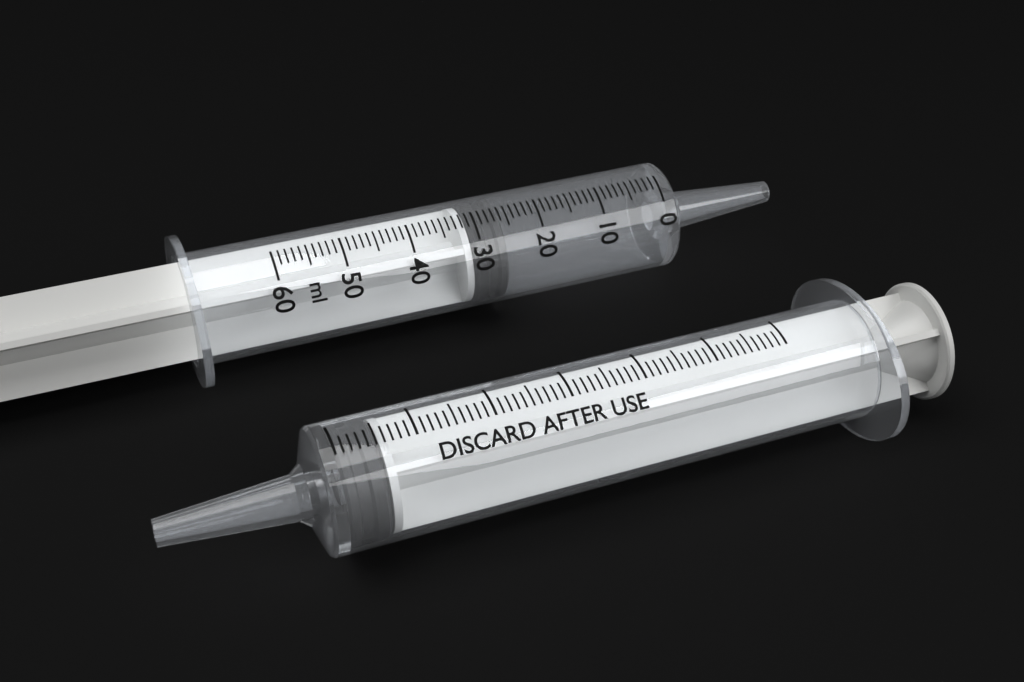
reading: 26 ml
